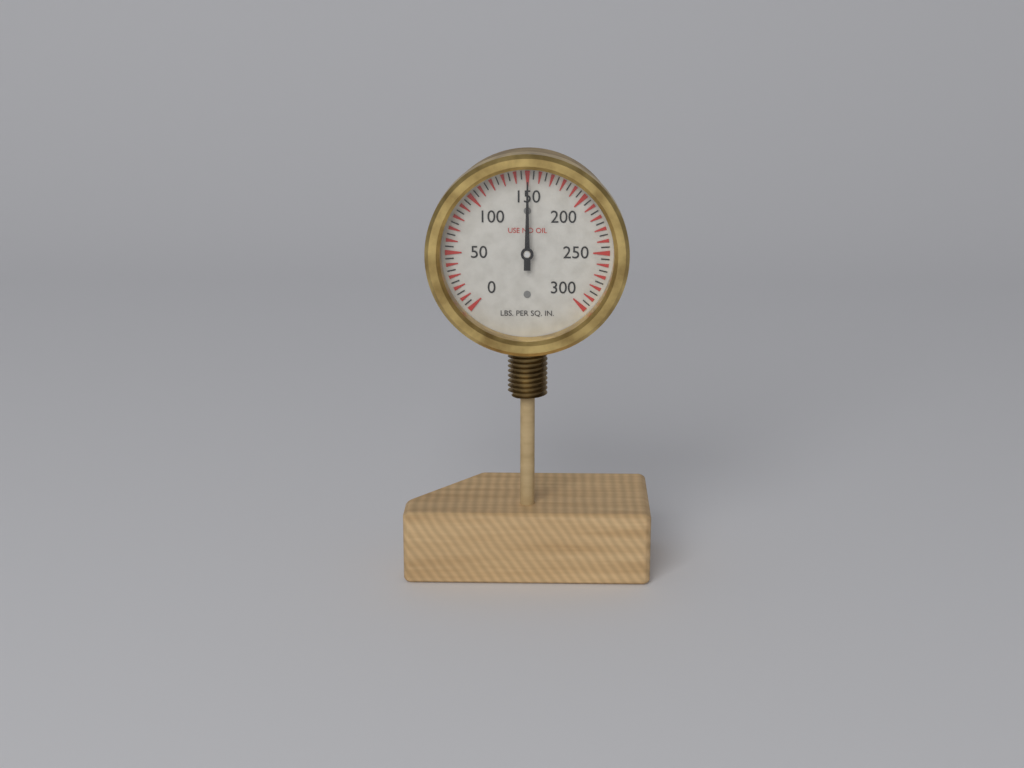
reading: 150 psi
